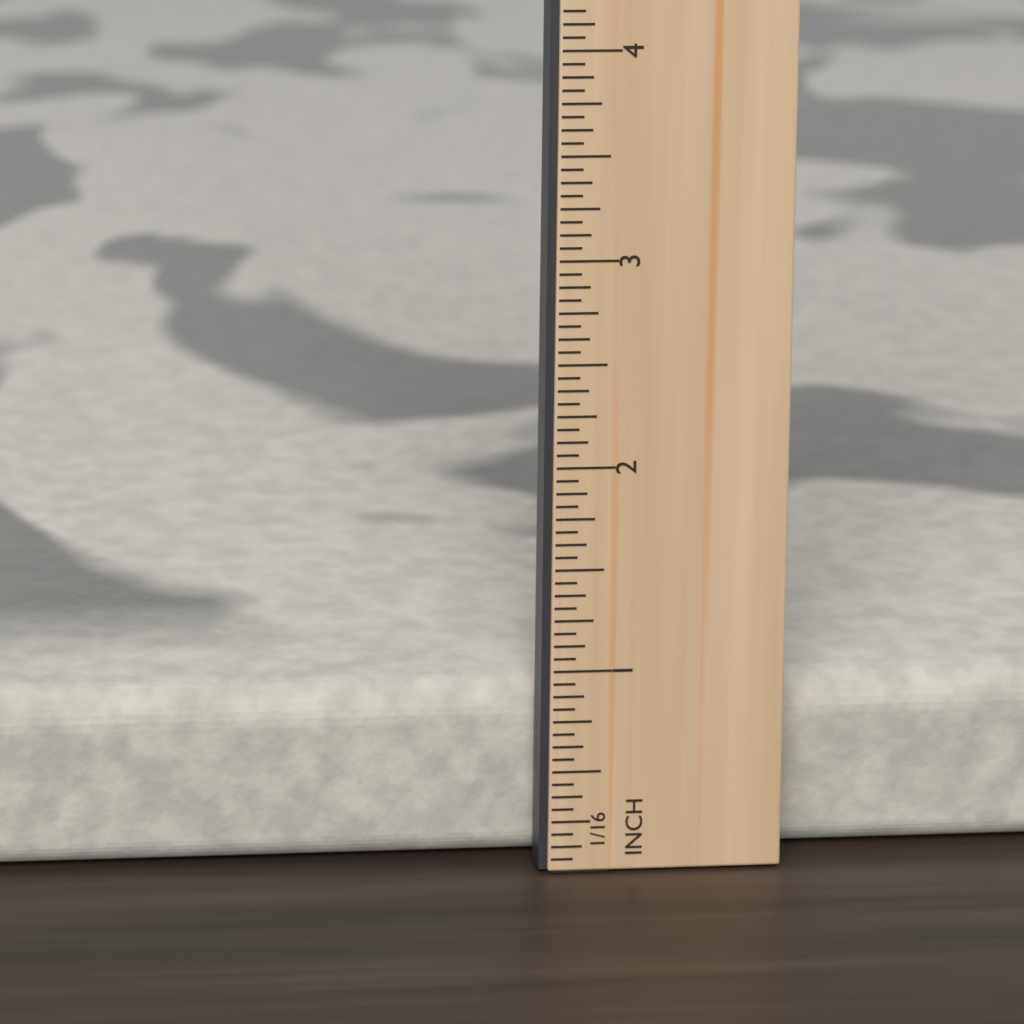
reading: 0.8750 in
